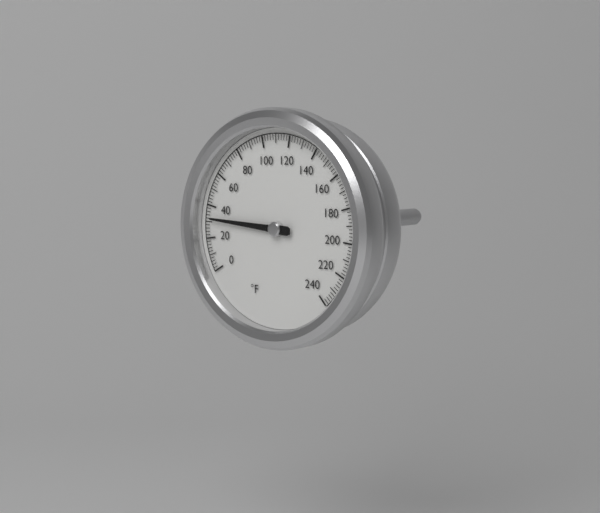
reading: 32 °F
